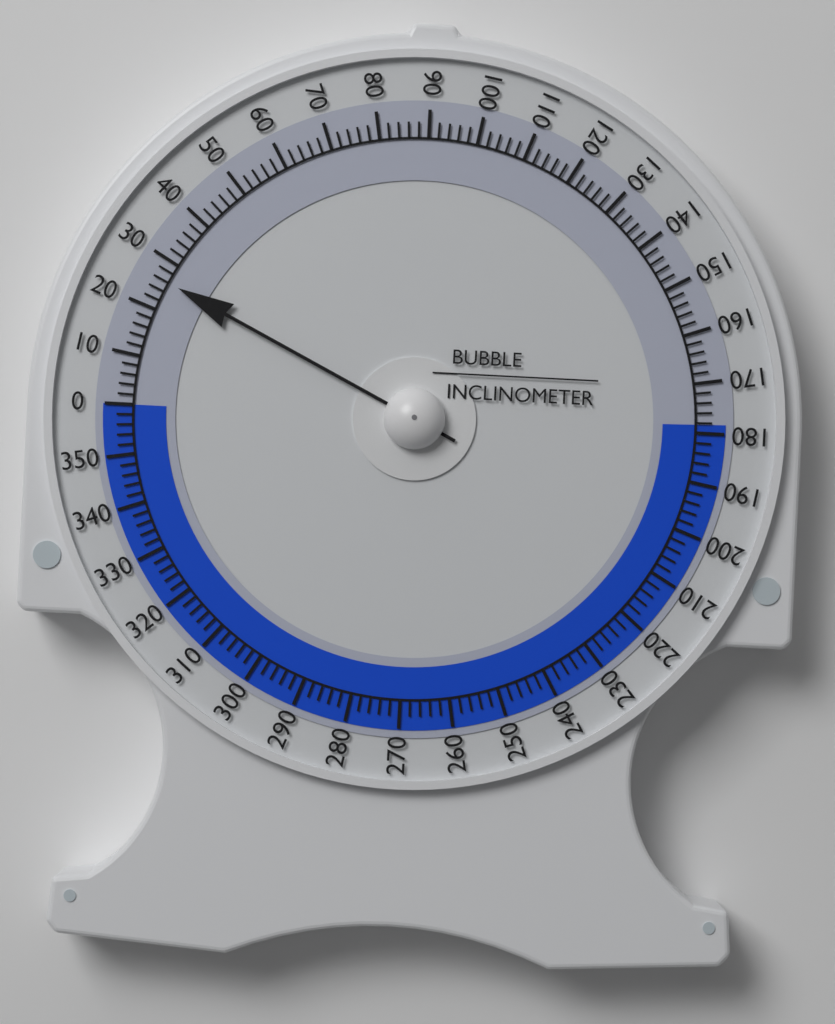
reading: 26 (no unit)
